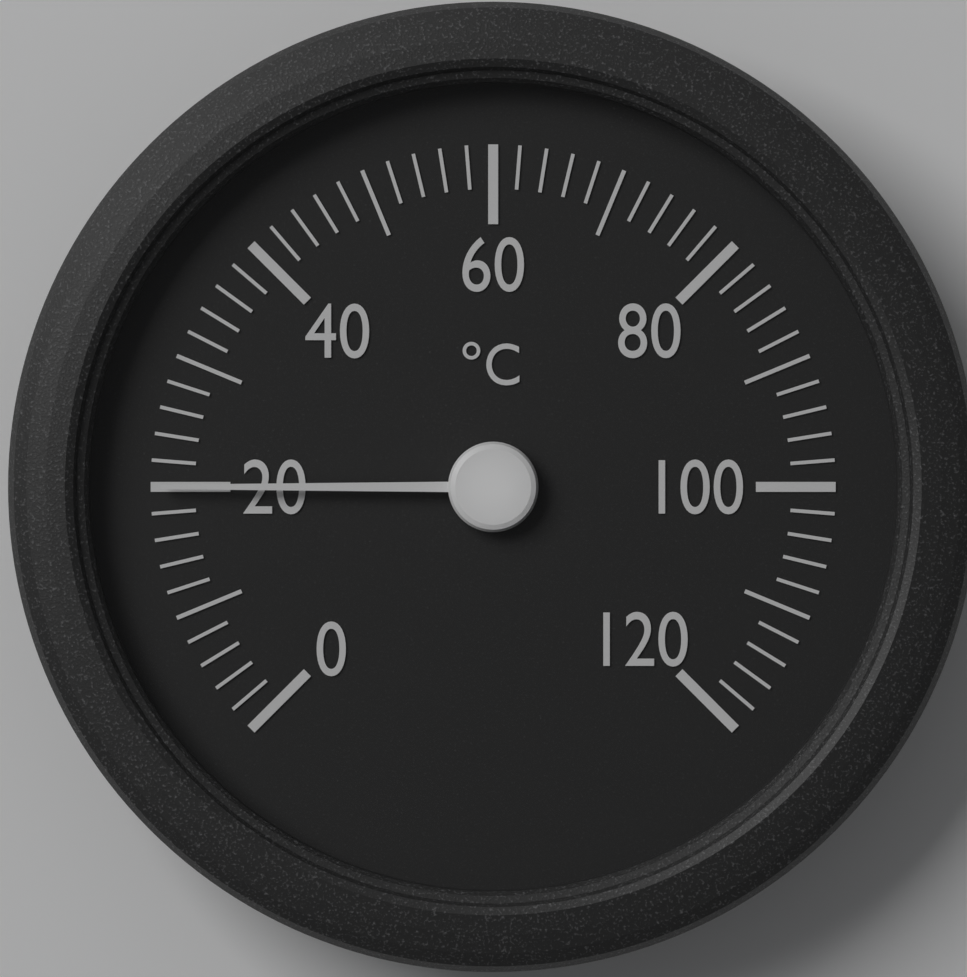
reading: 20 °C
